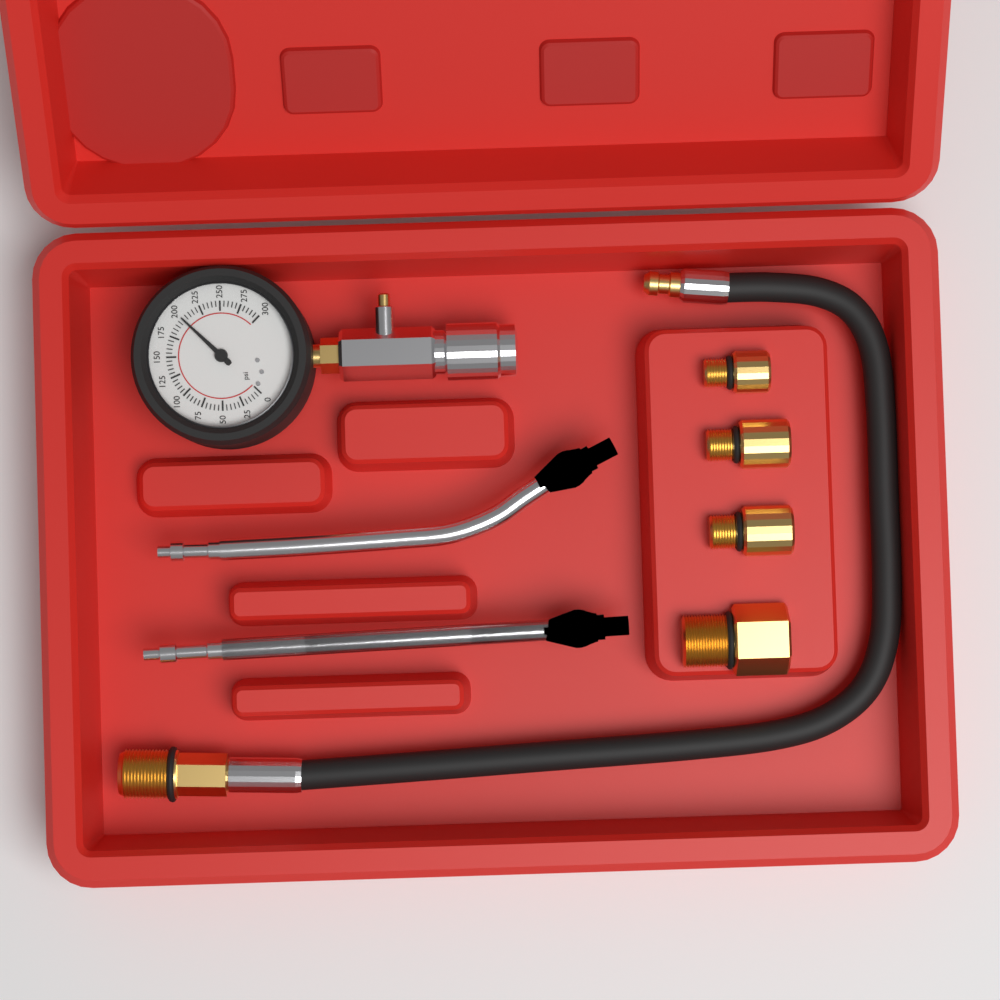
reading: 200 psi
